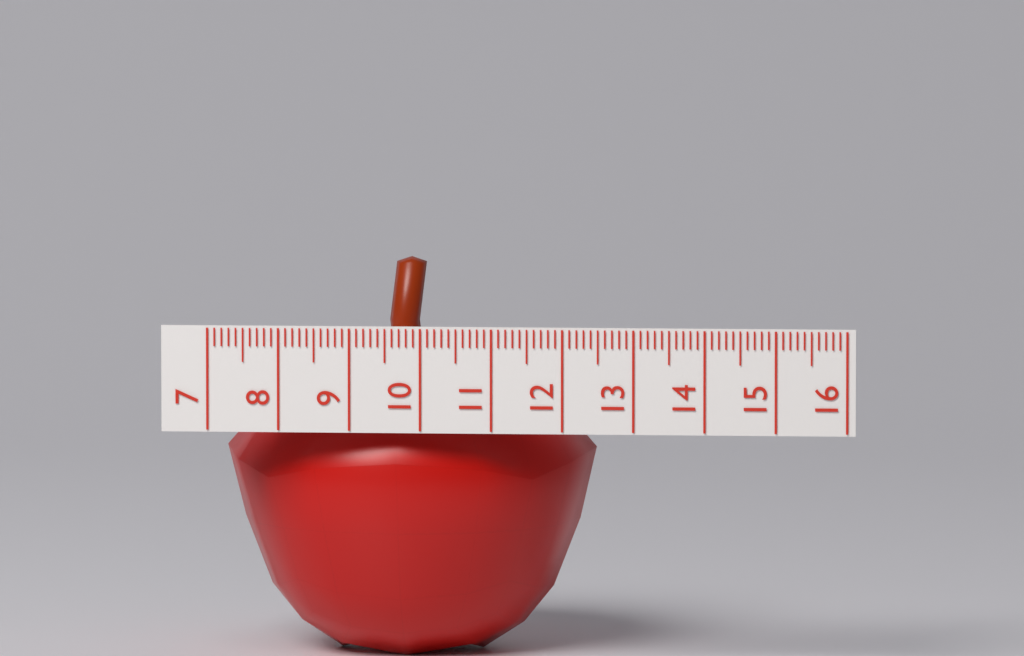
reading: 12.3 (no unit)
